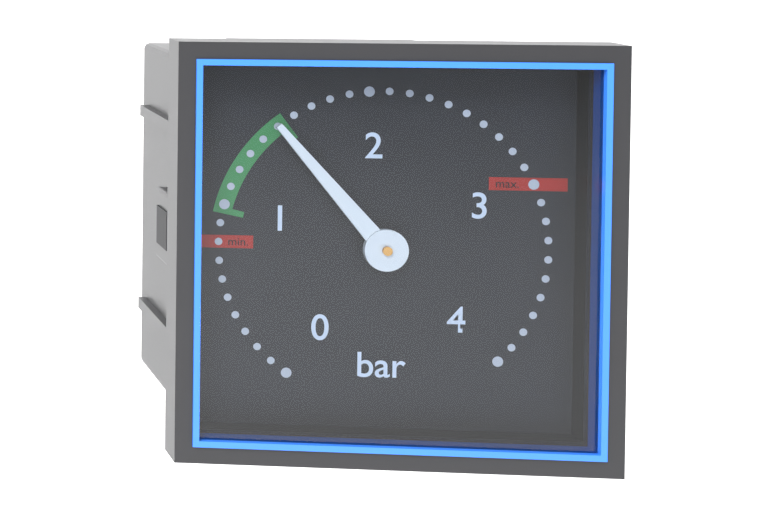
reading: 1.5 bar
